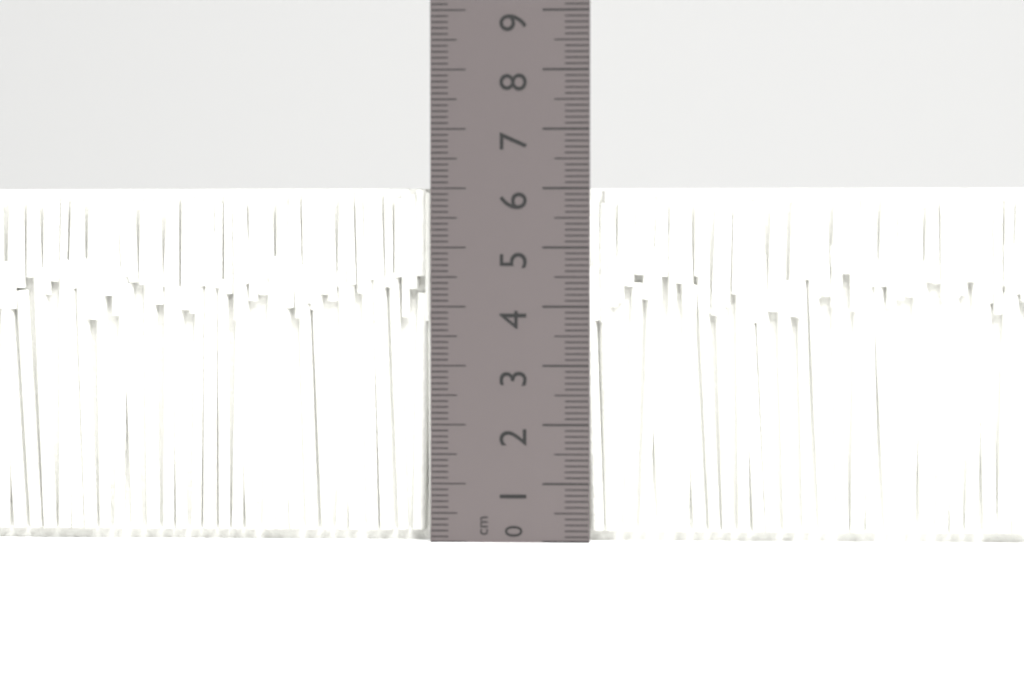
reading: 6.0 cm
